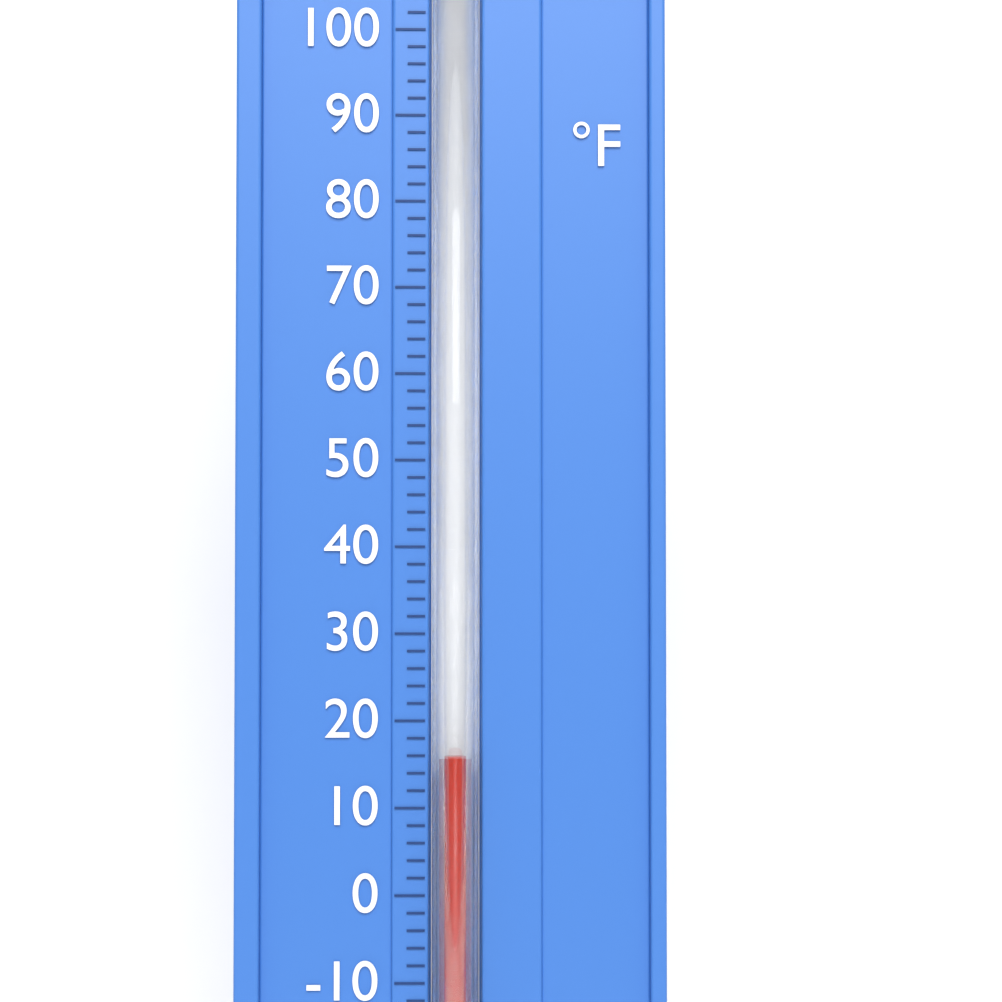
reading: 16 °F
